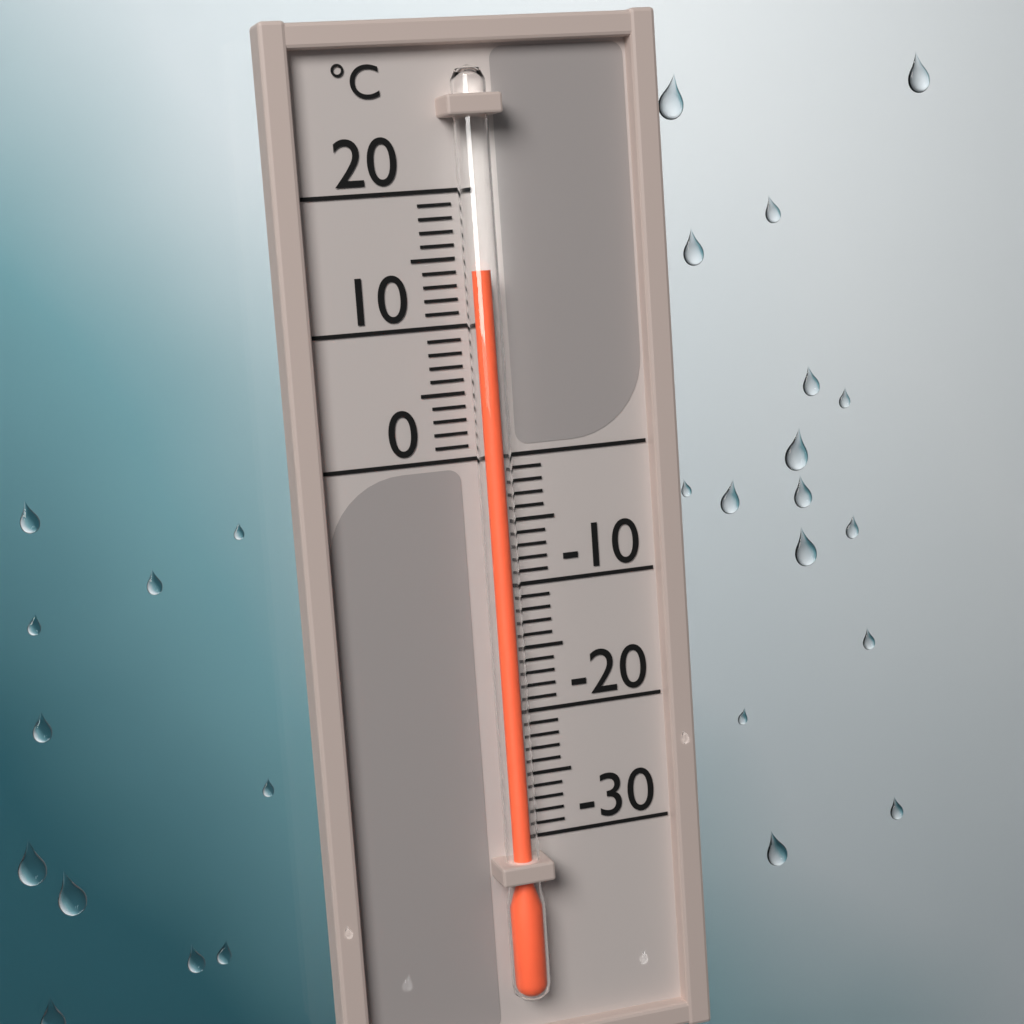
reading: 14 °C
